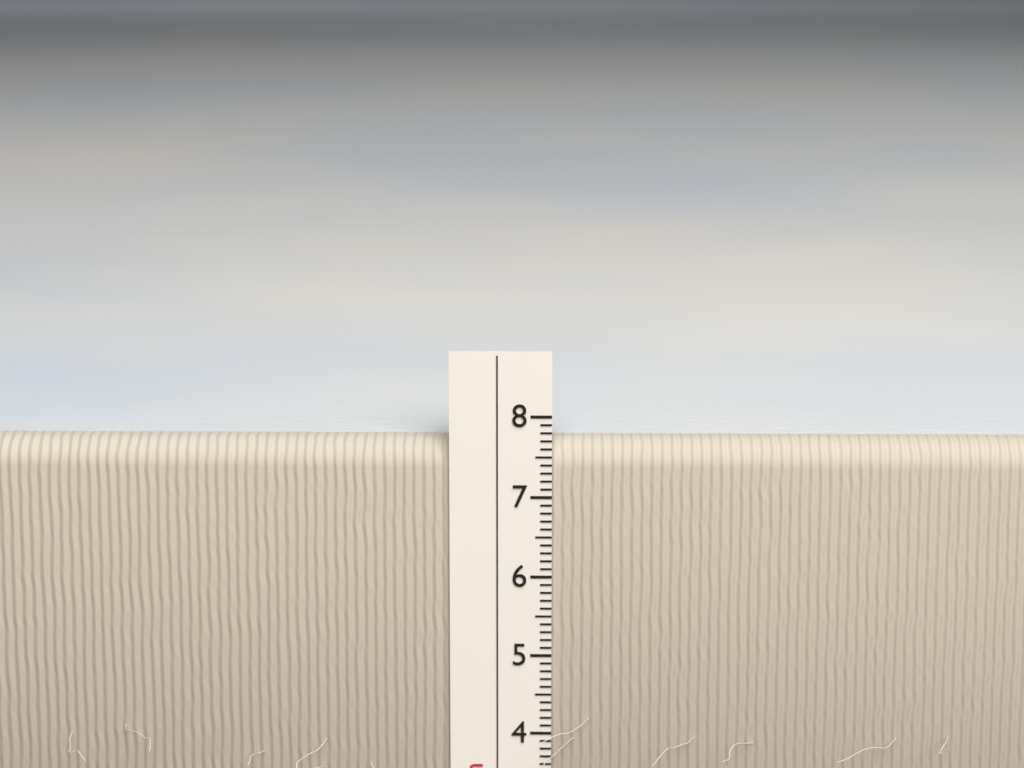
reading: 7.7 cm
